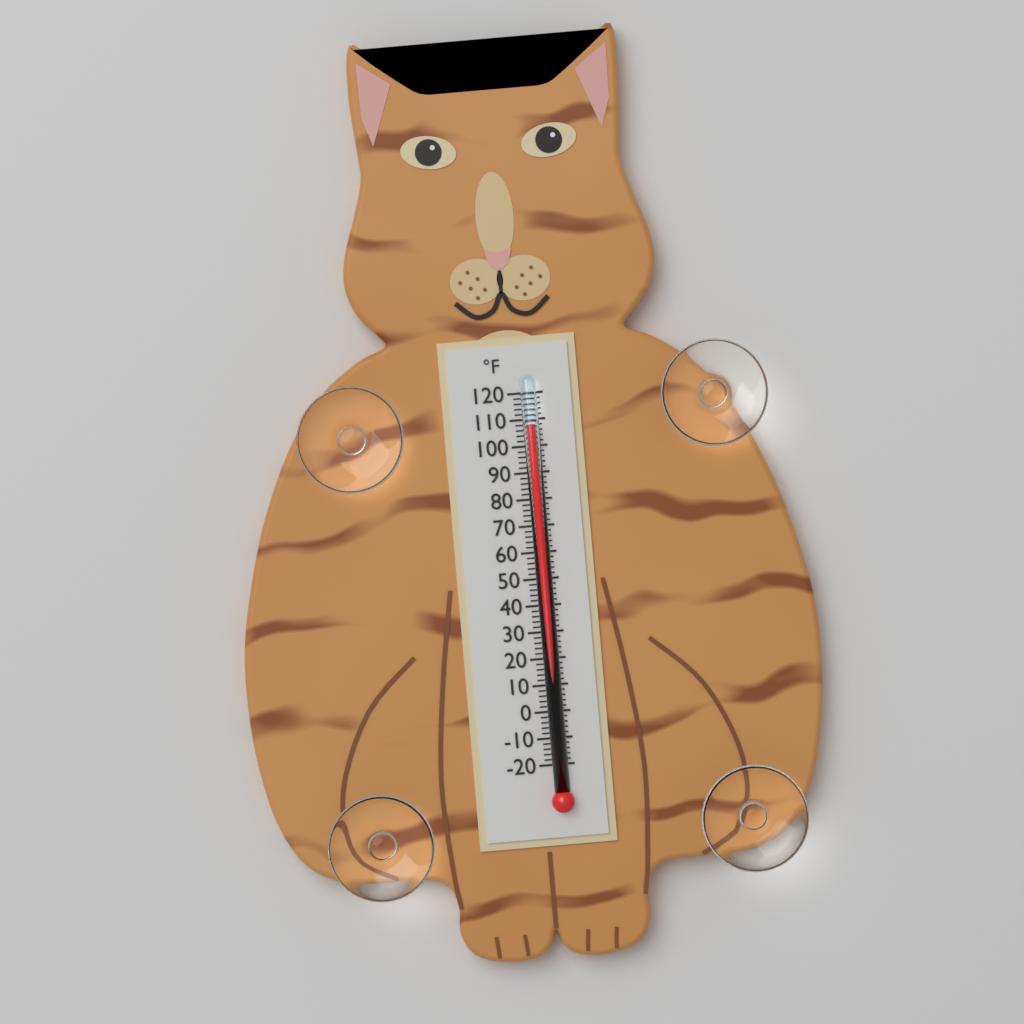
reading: 108 °F
